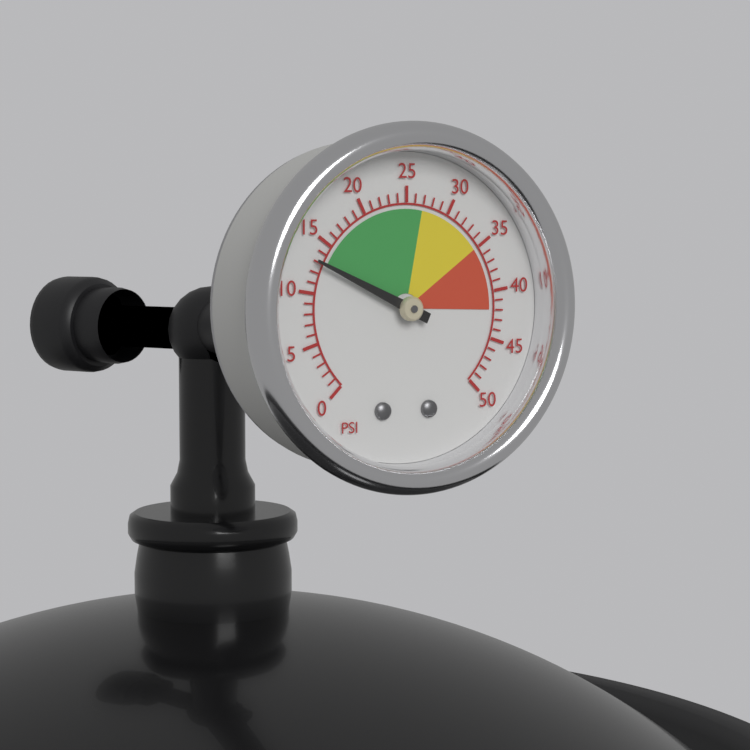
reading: 13 psi
